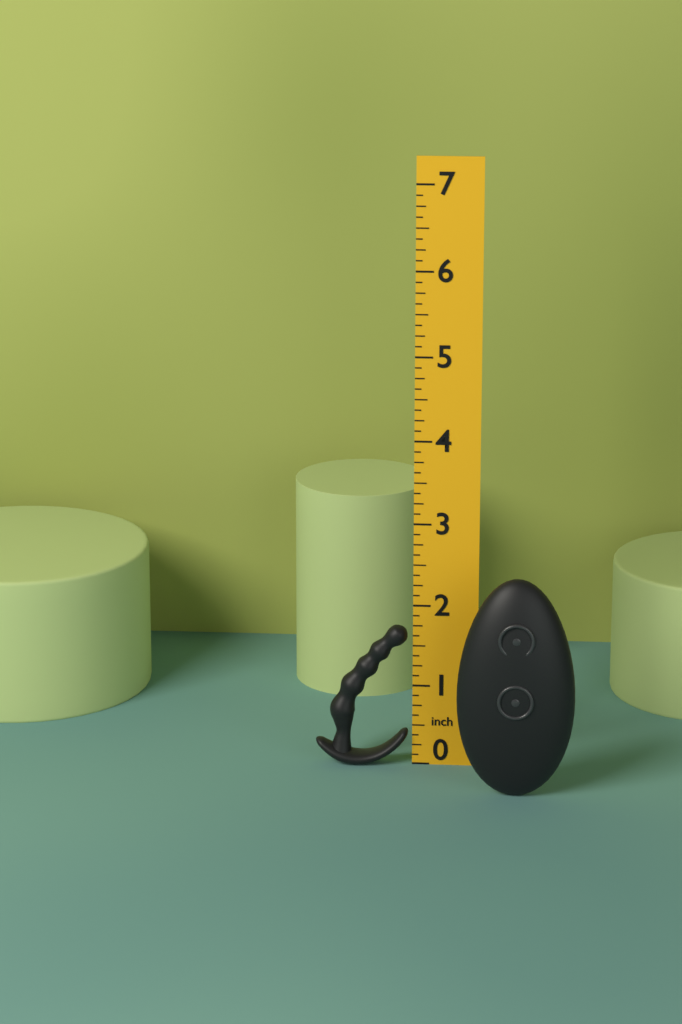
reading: 1.750 in
